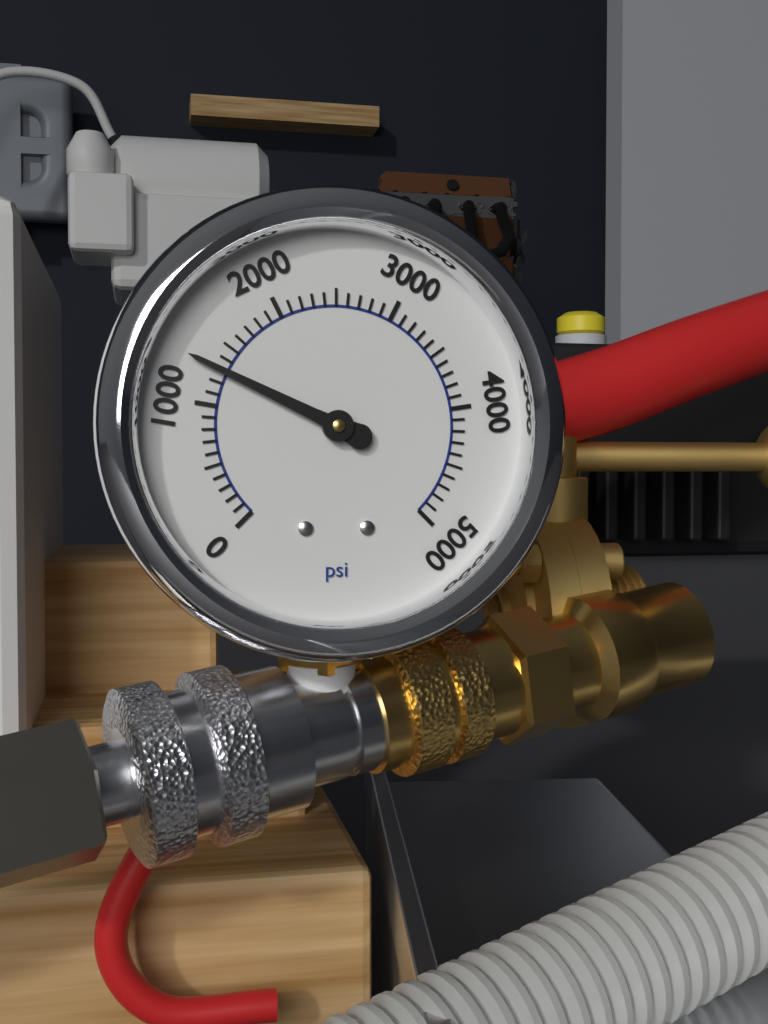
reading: 1300 psi
